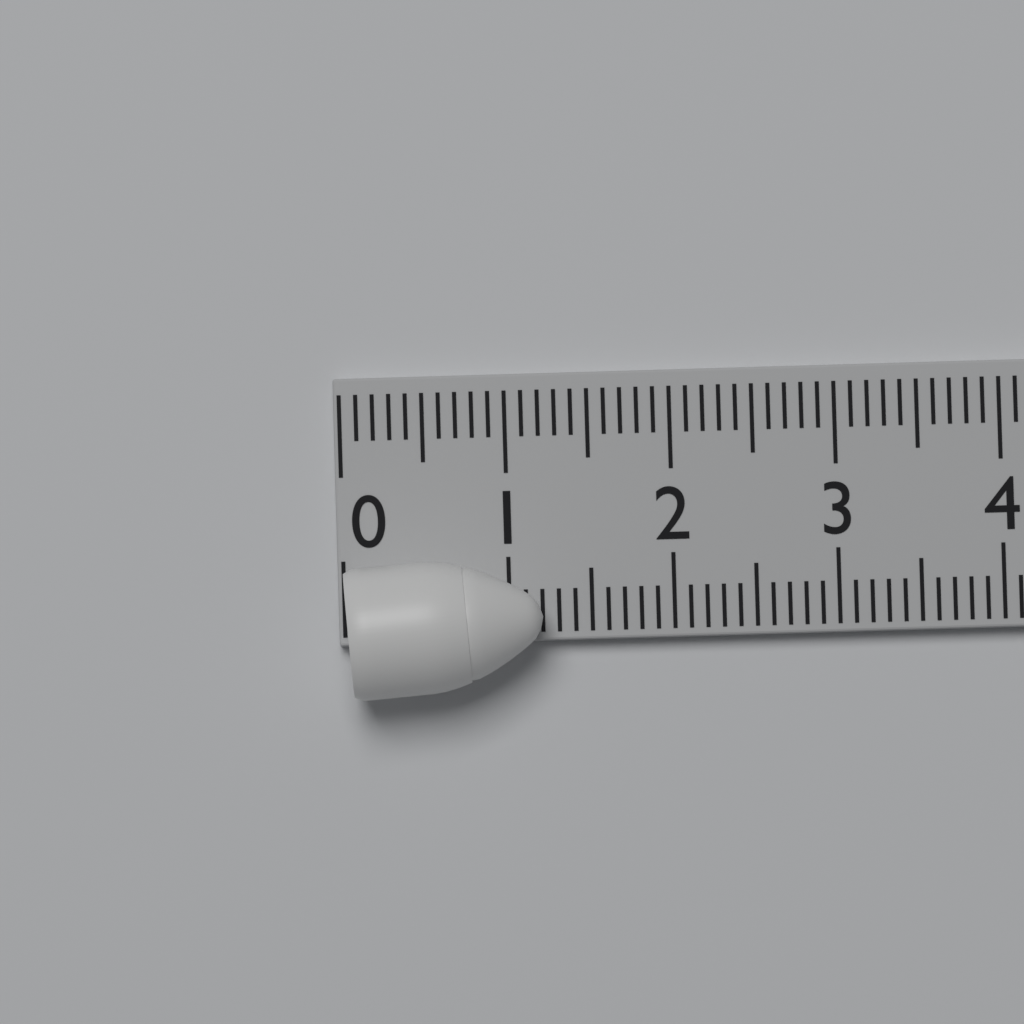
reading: 1.2 (no unit)
